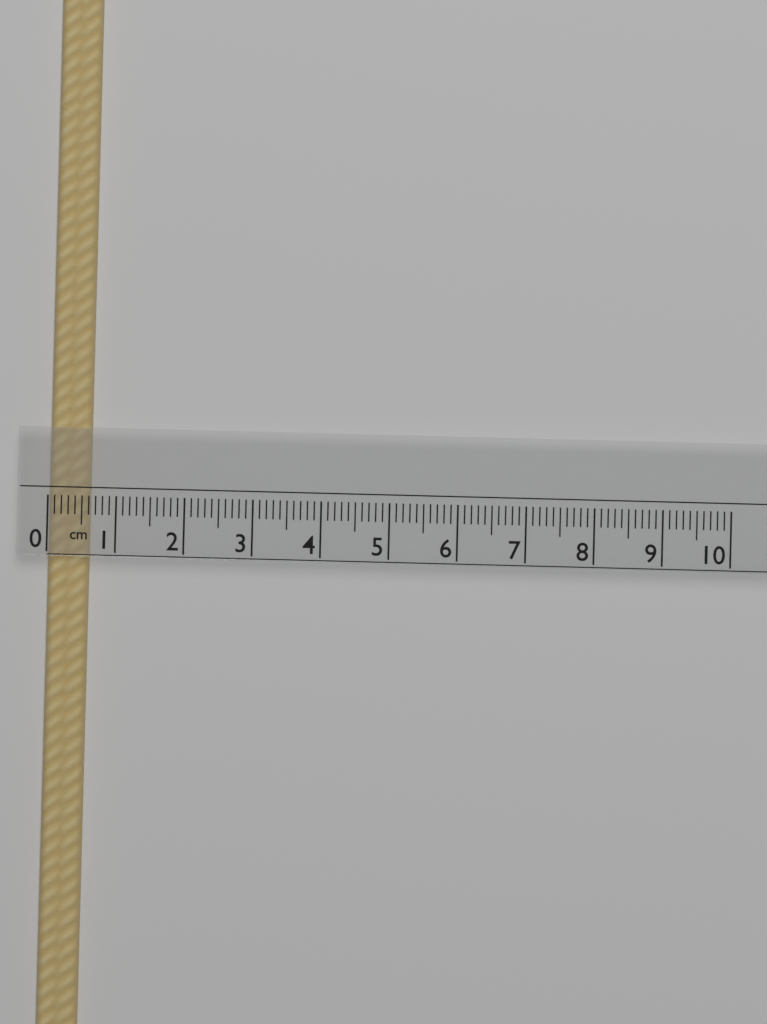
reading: 0.6 cm
